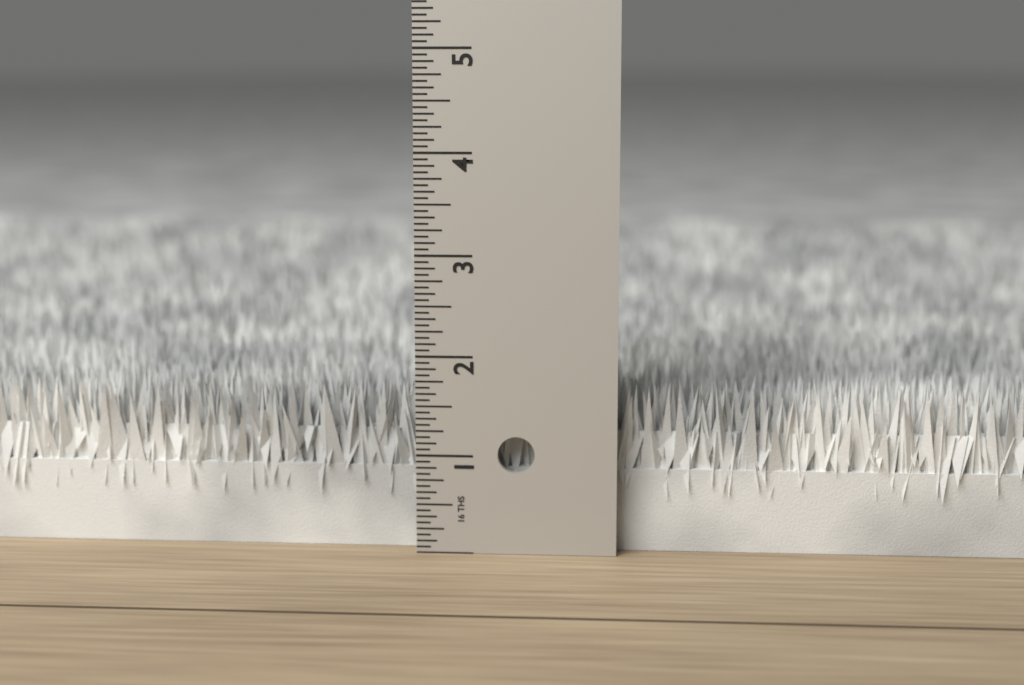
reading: 1.6875 in
